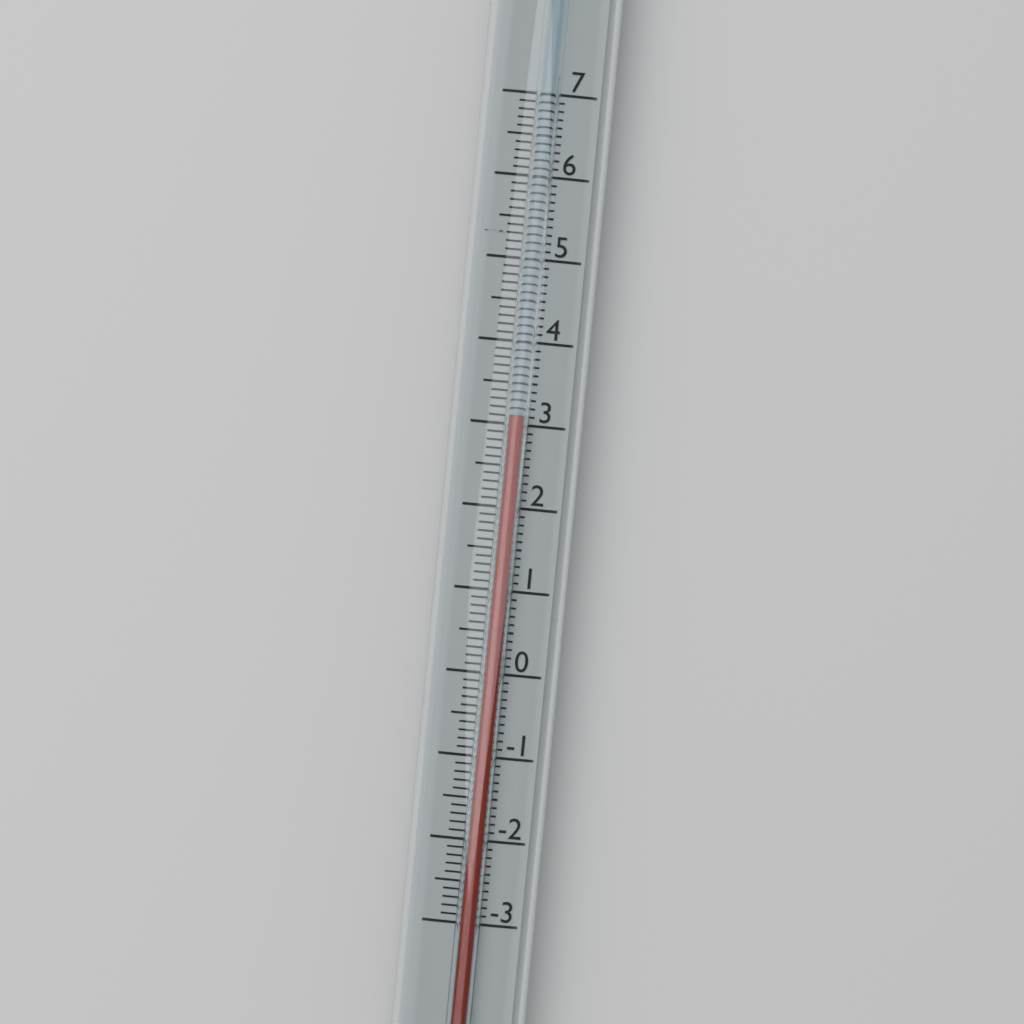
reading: 3.1 (no unit)
